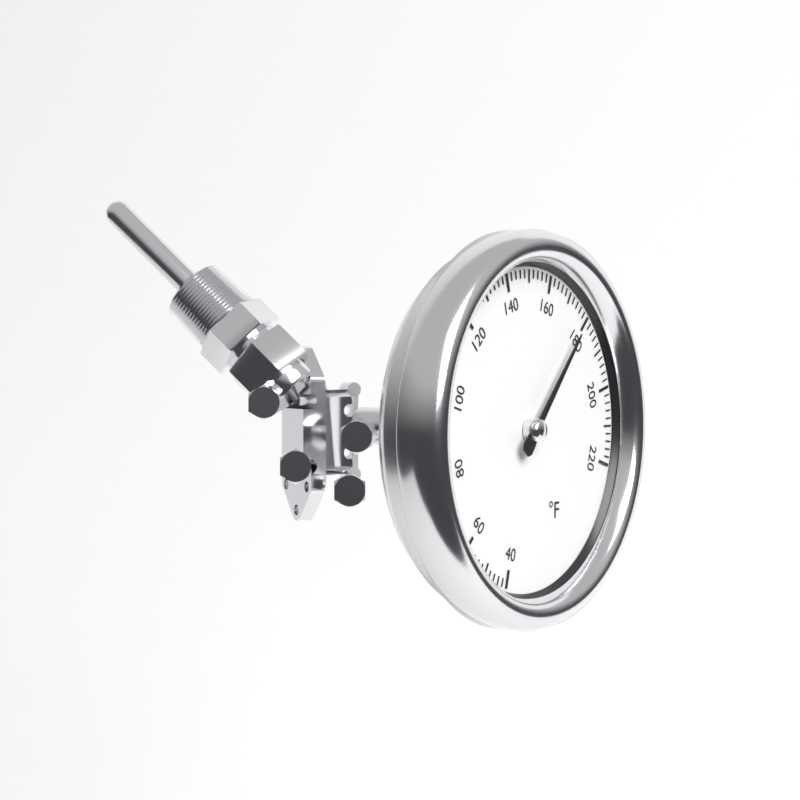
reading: 178 °F
